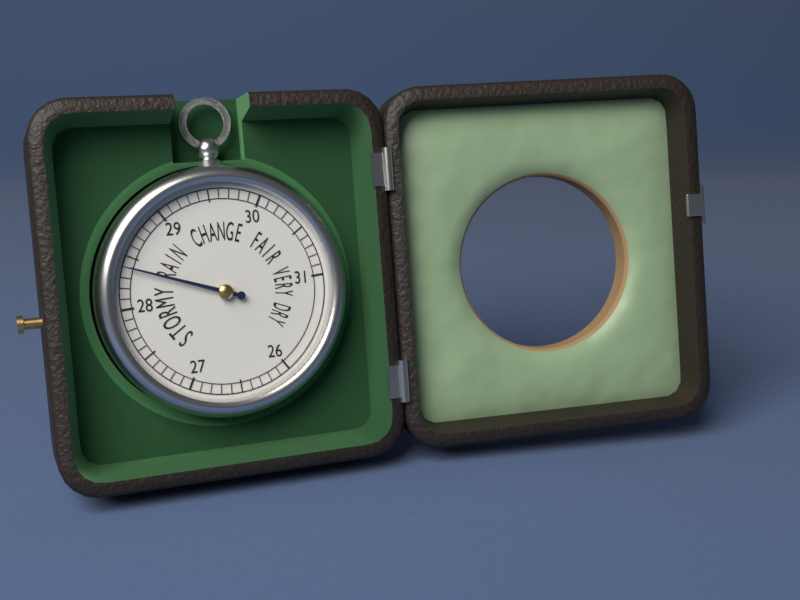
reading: 28.4 (no unit)
